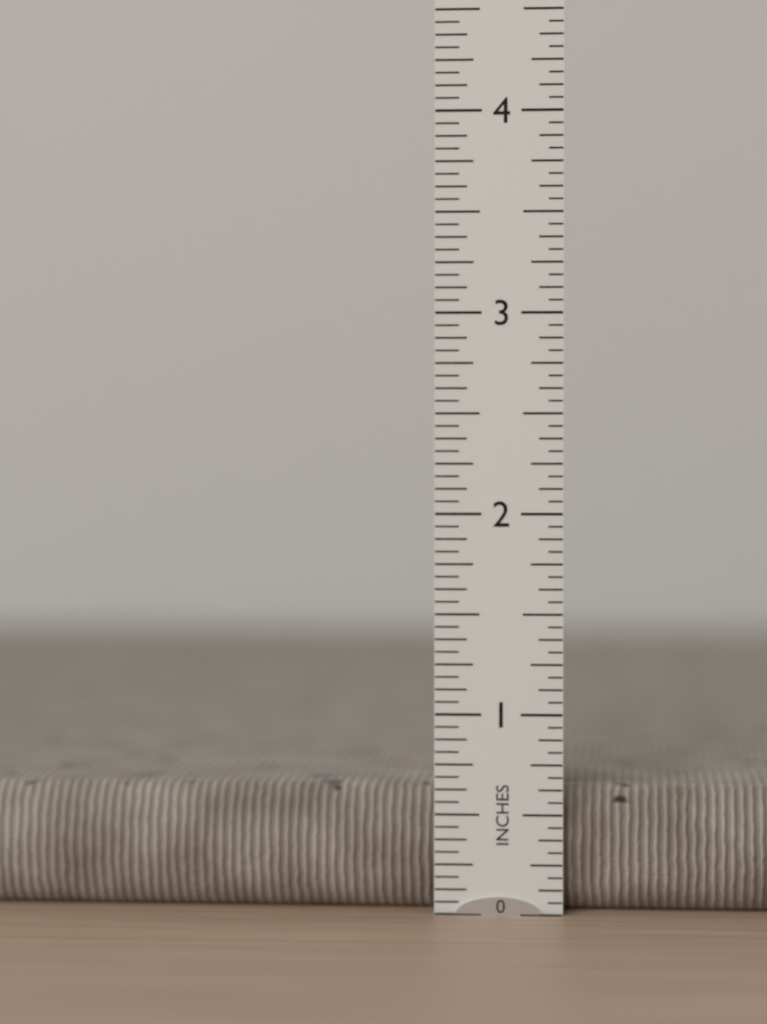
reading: 0.6250 in
